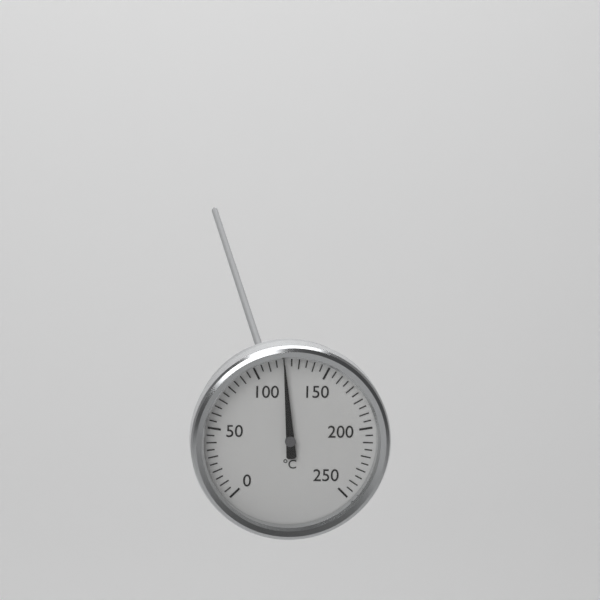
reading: 120 °C
